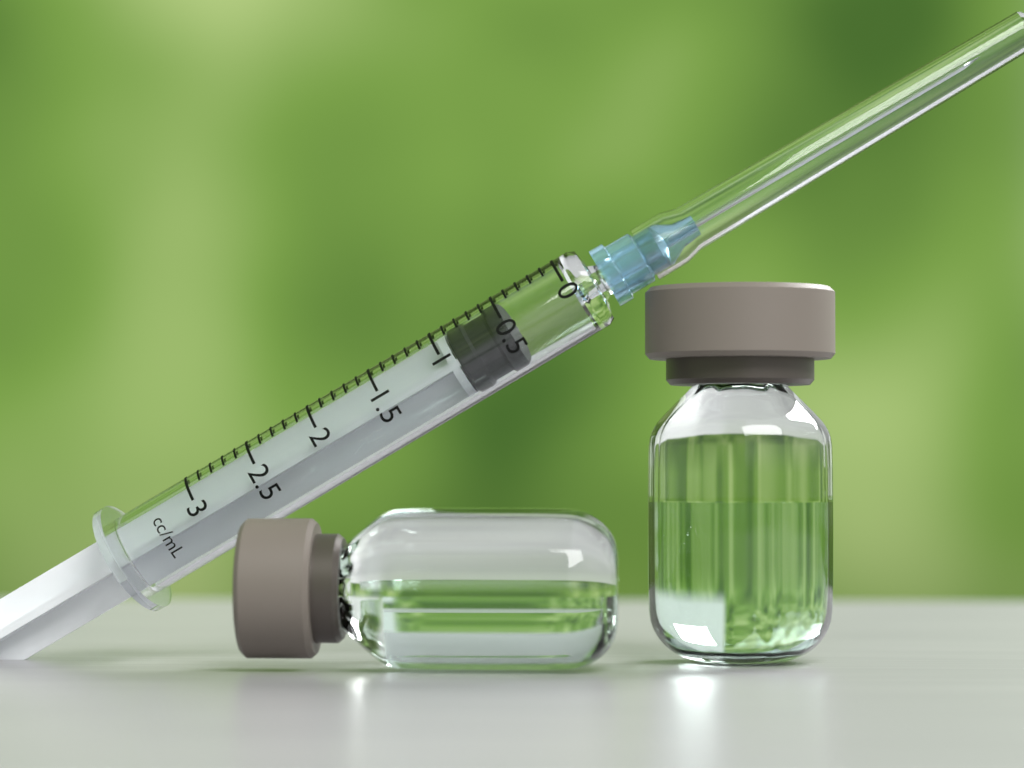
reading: 0.5 mL
